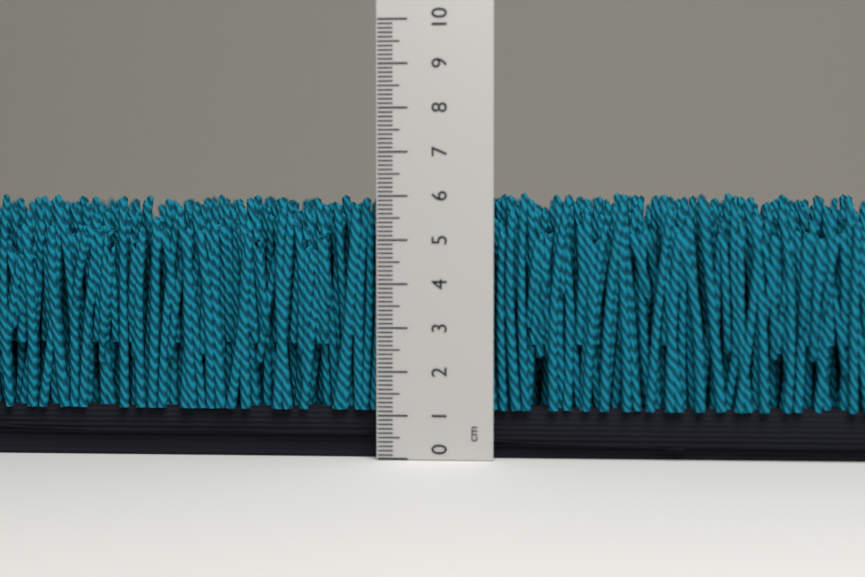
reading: 6.1 cm
